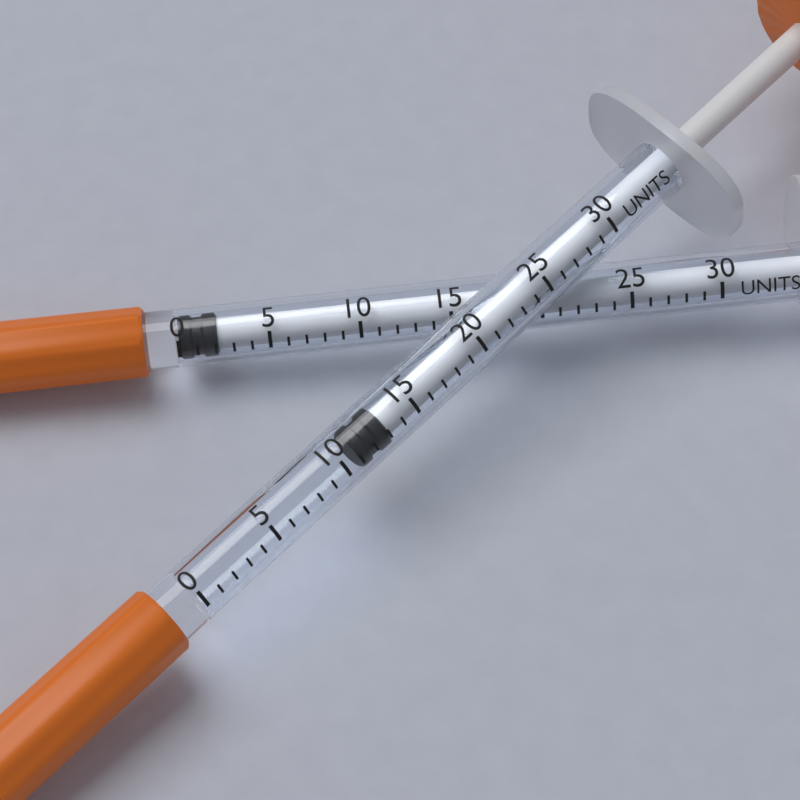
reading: 11 units
